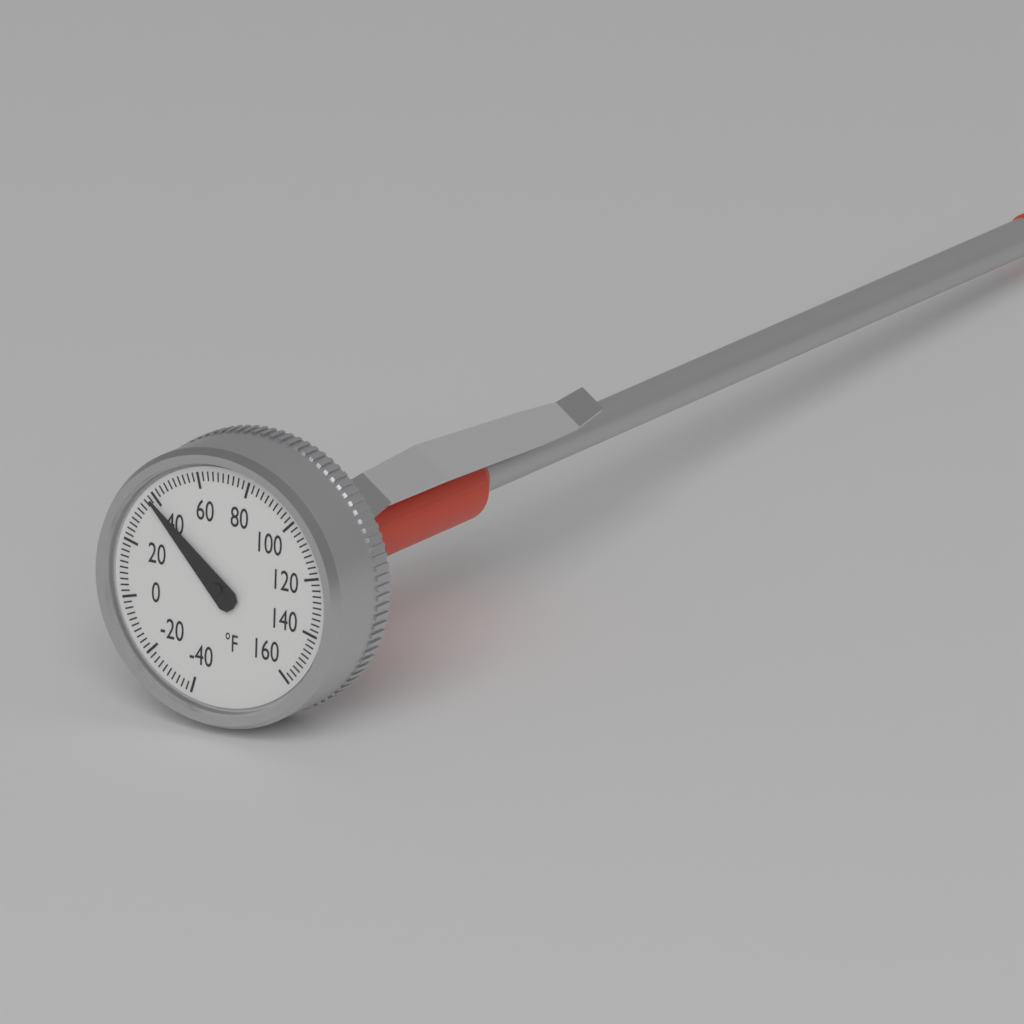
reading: 38 °F
